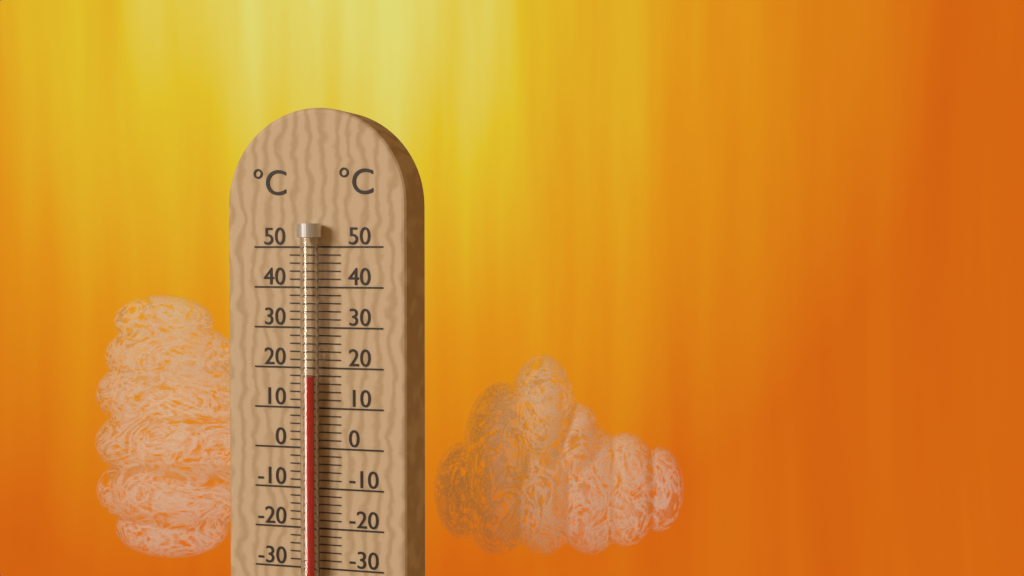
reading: 18 °C
